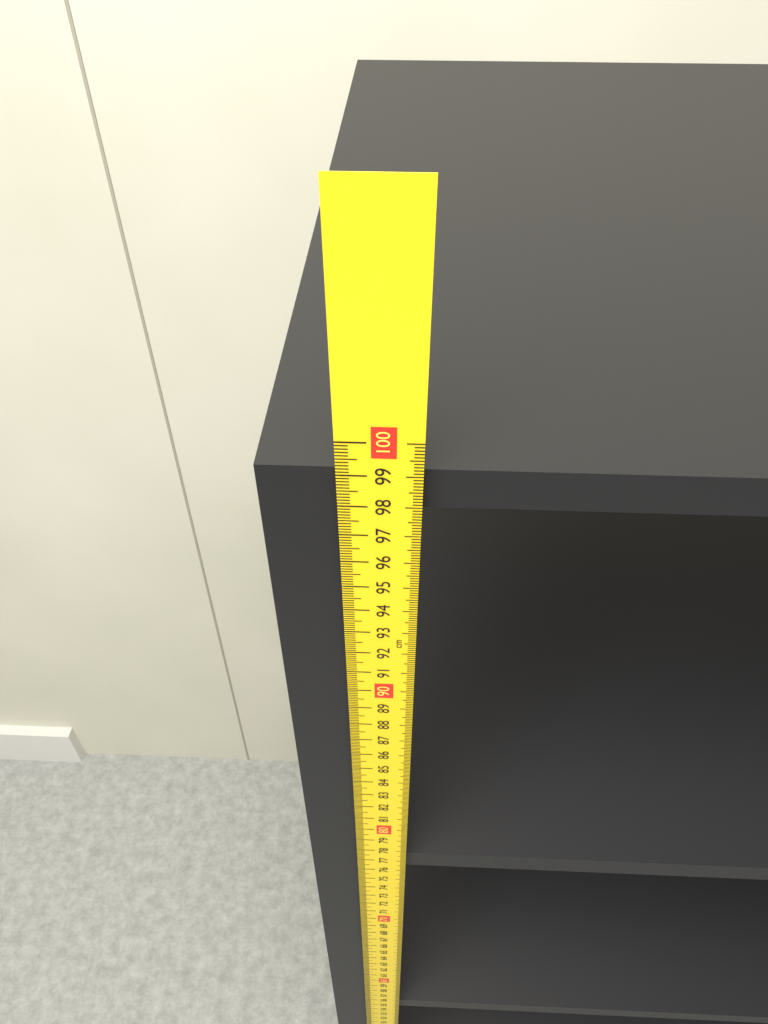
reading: 98.9 cm
